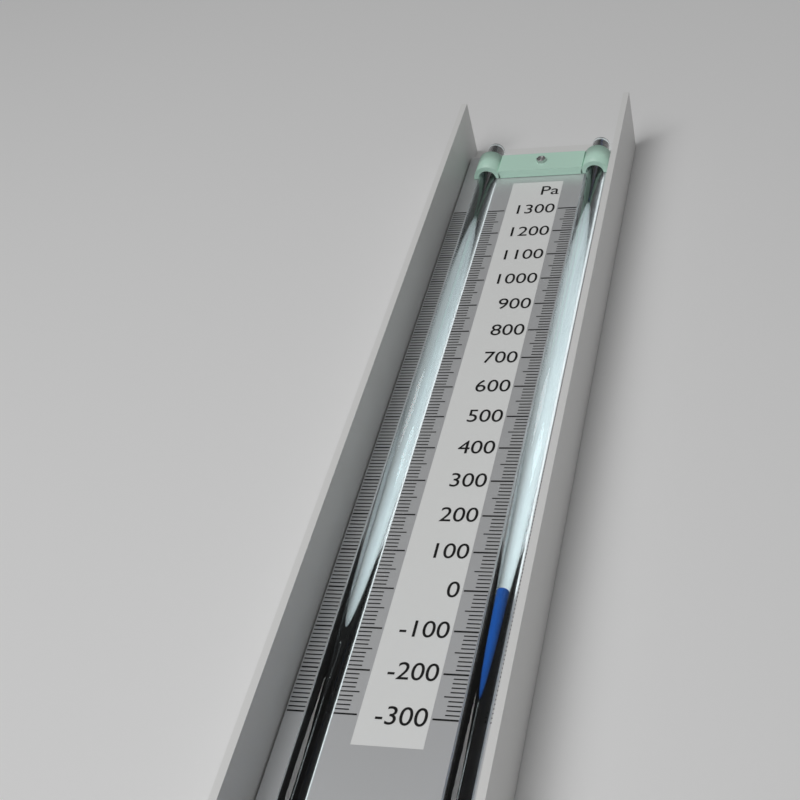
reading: 0 Pa
